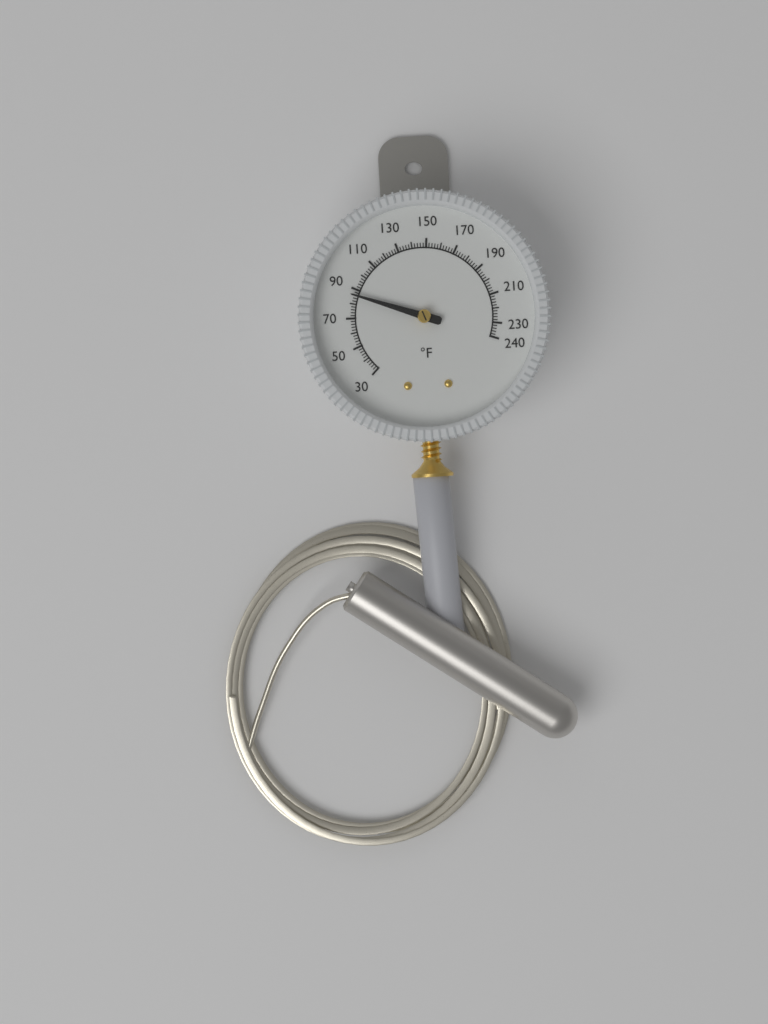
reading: 86 °F
